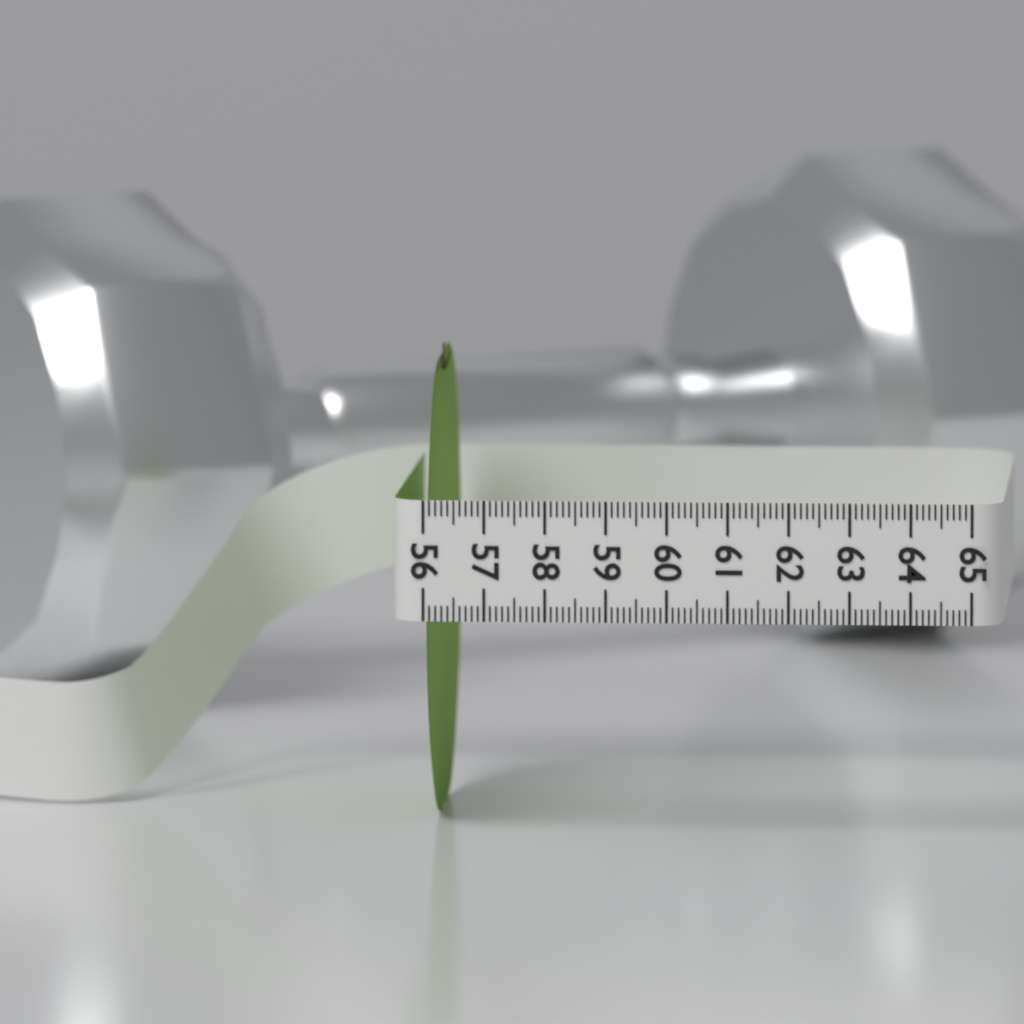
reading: 56.1 (no unit)
